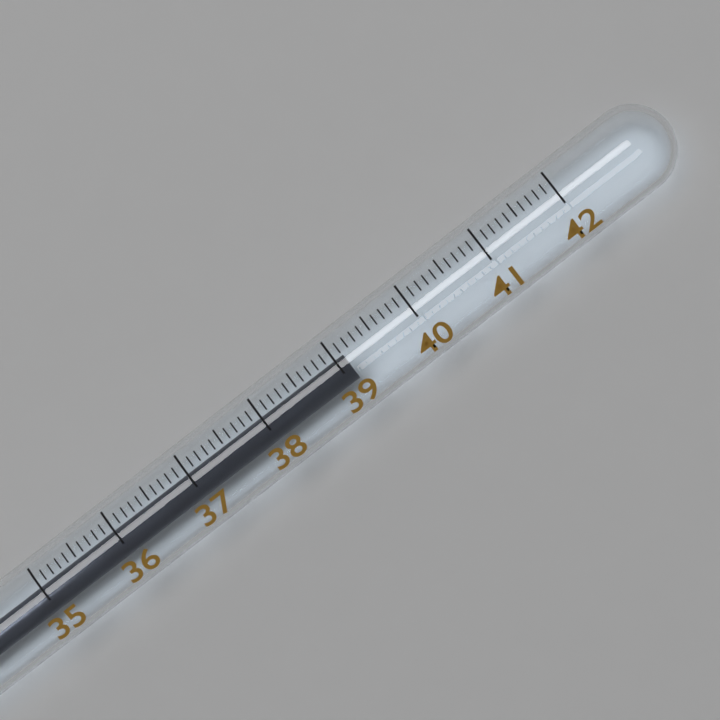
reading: 39.1 (no unit)
